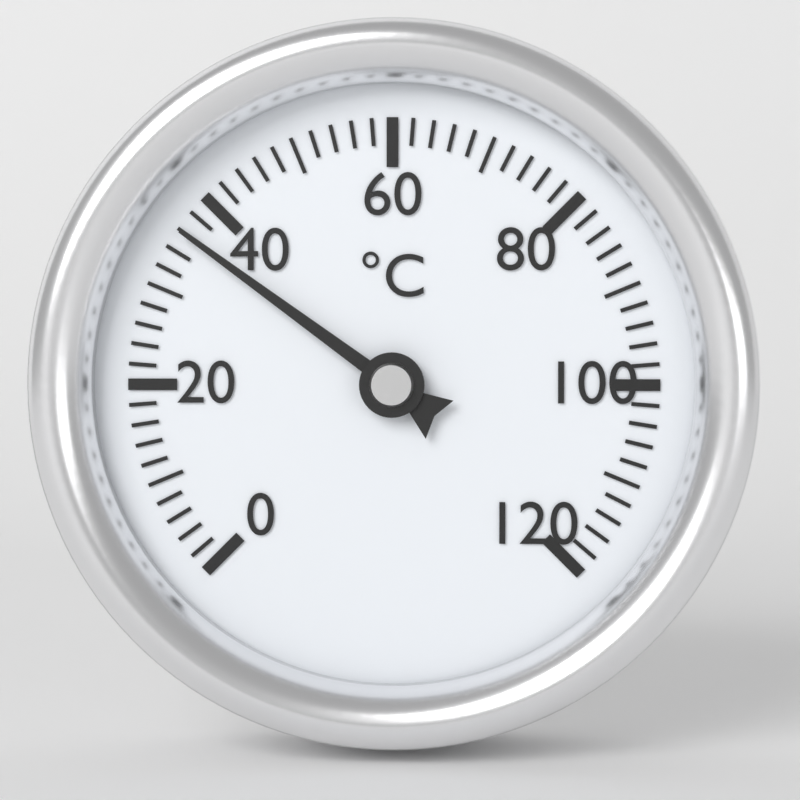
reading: 36 °C
